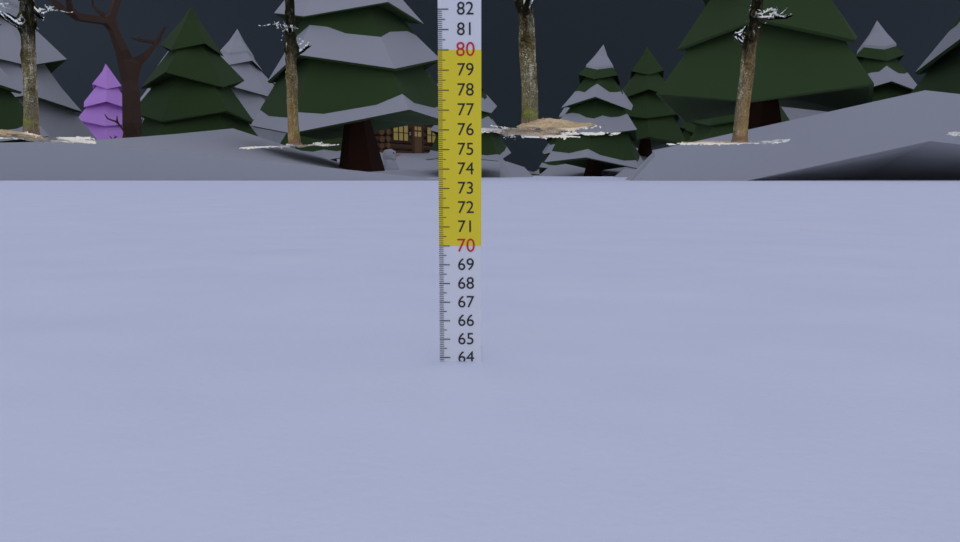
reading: 63.8 cm
